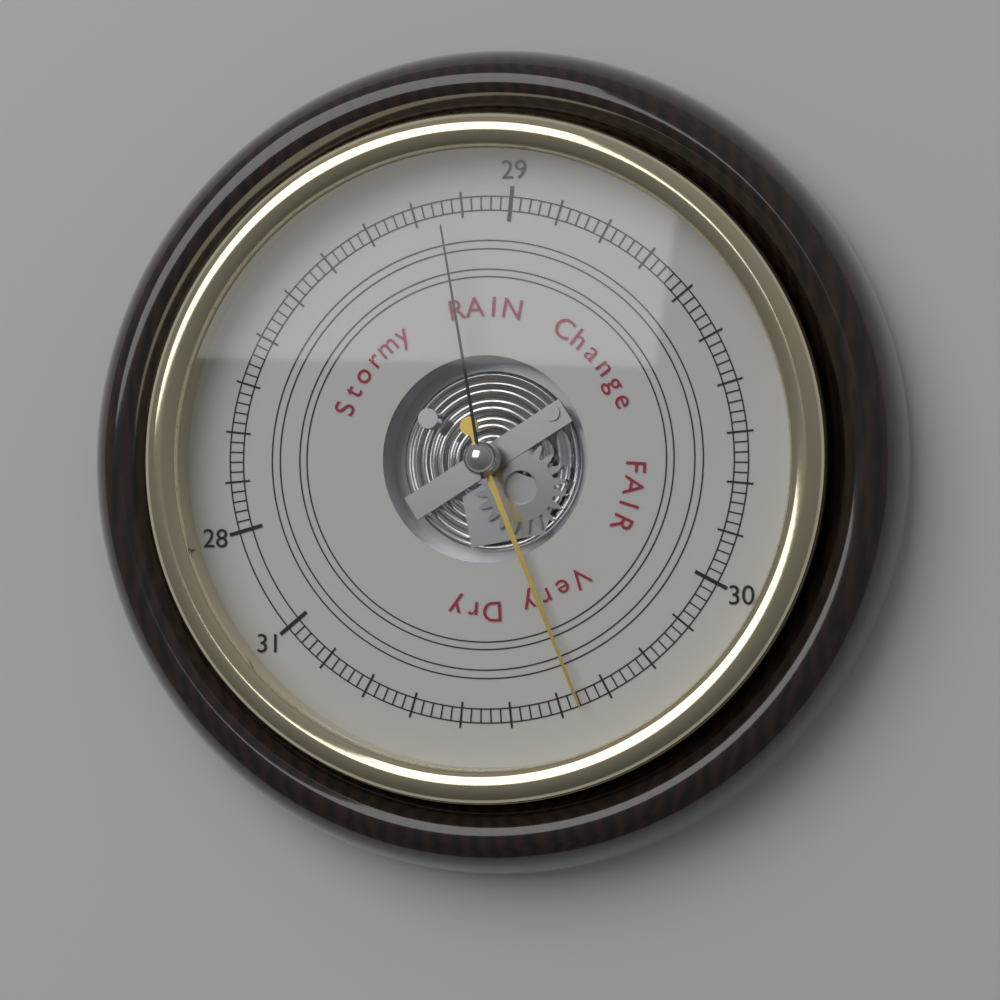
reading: 30.36 (no unit)
